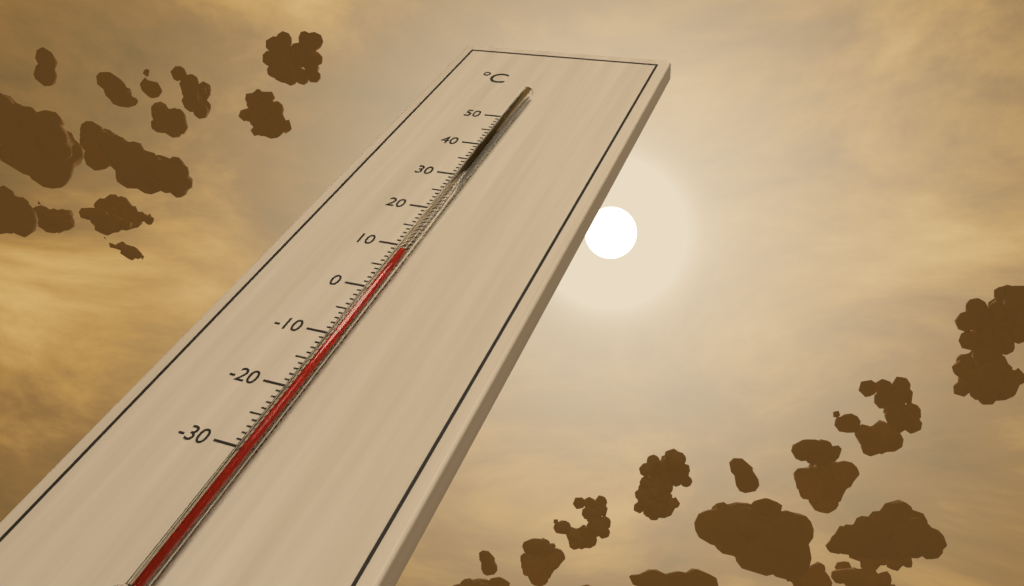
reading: 7 °C
